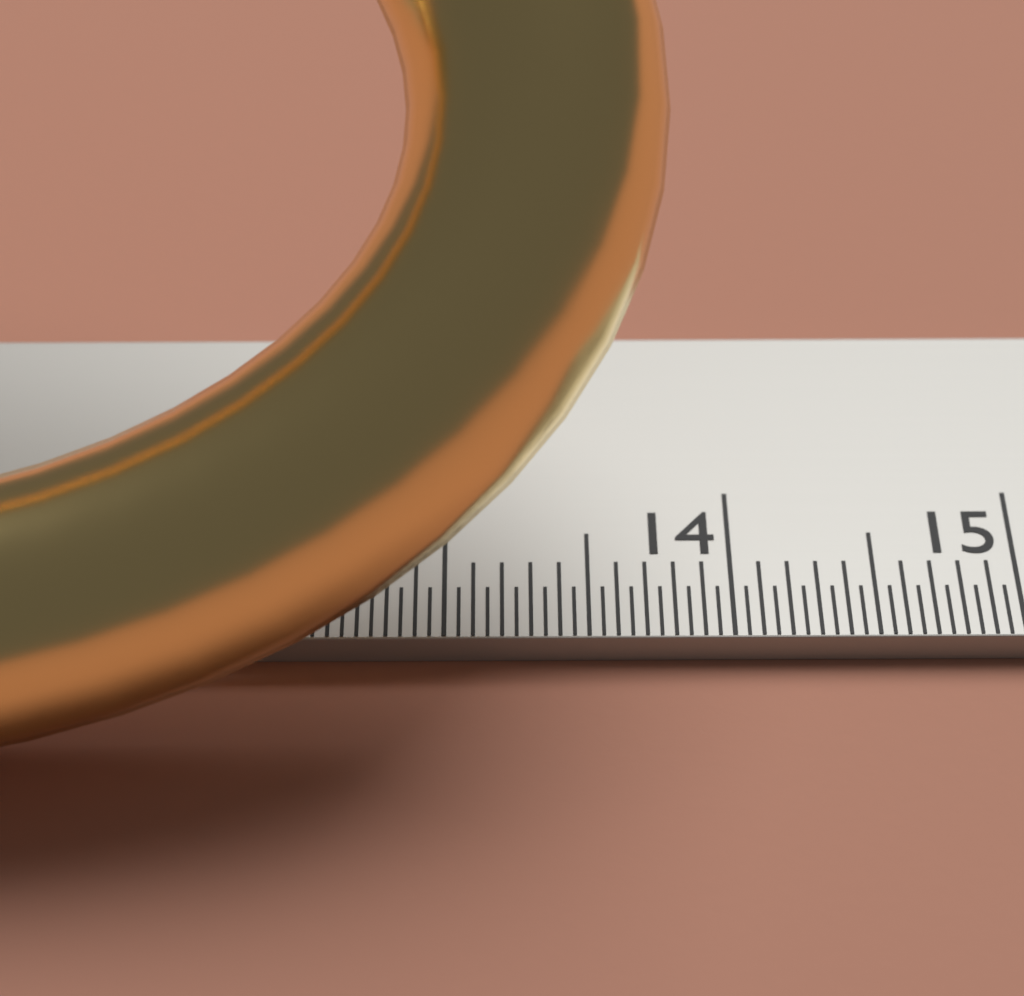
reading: 13.75 cm
